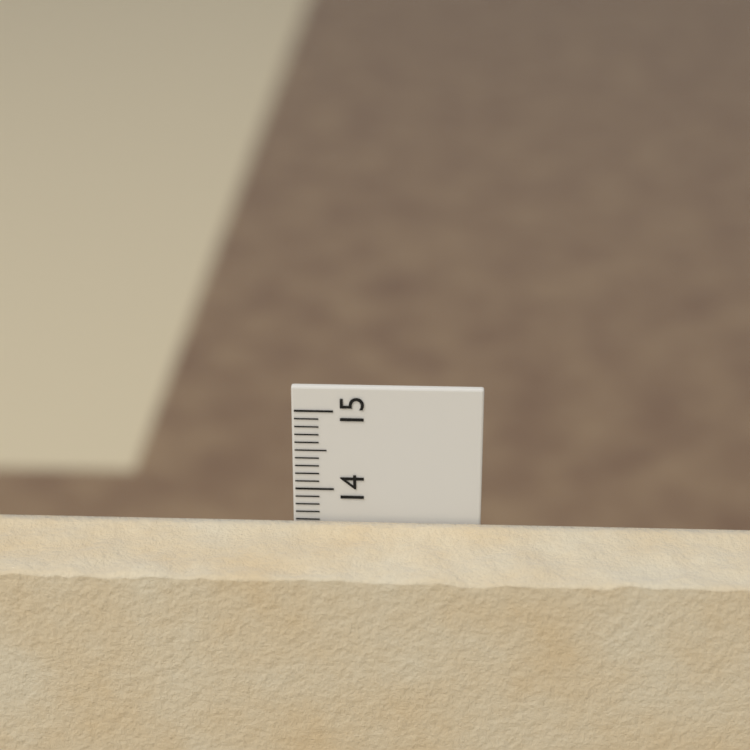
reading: 13.6 cm
